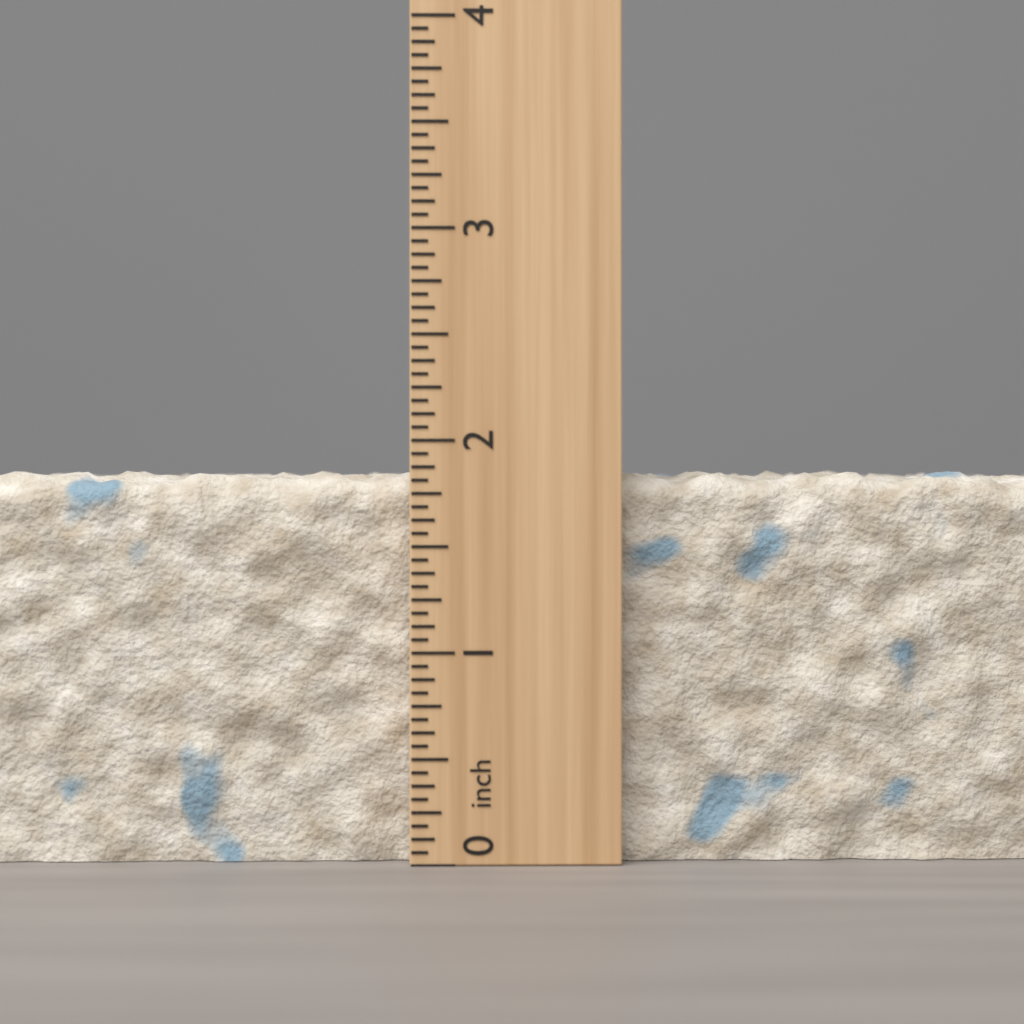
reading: 1.8750 inch
